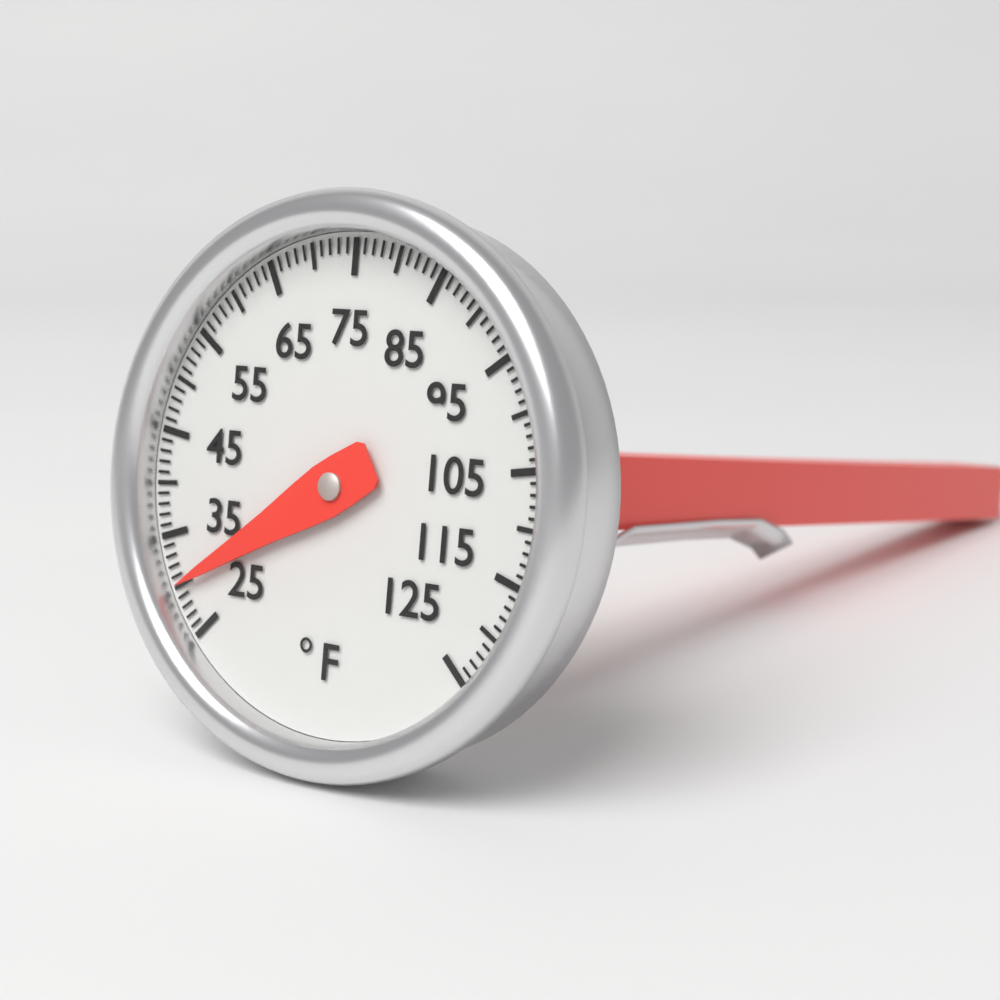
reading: 30 °F
